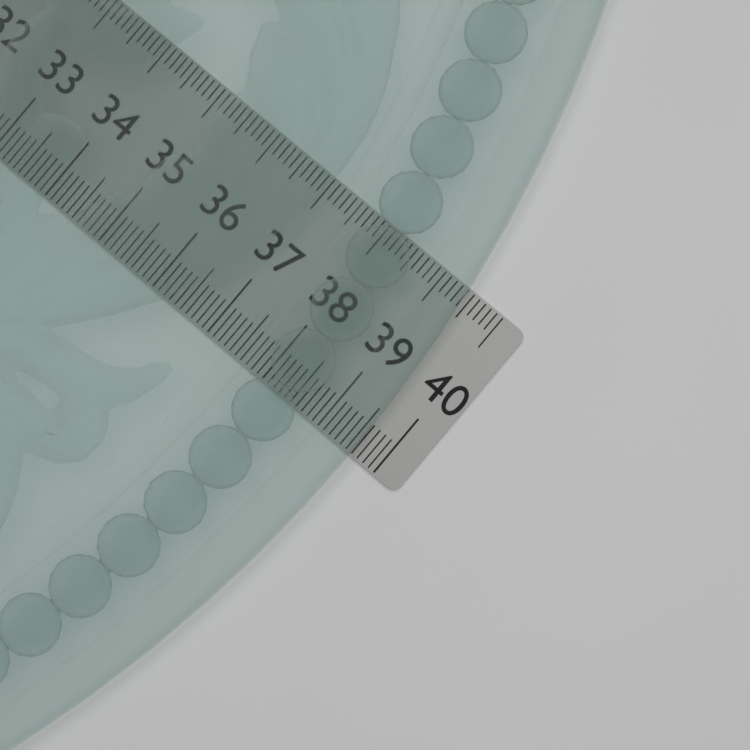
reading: 39.6 (no unit)
